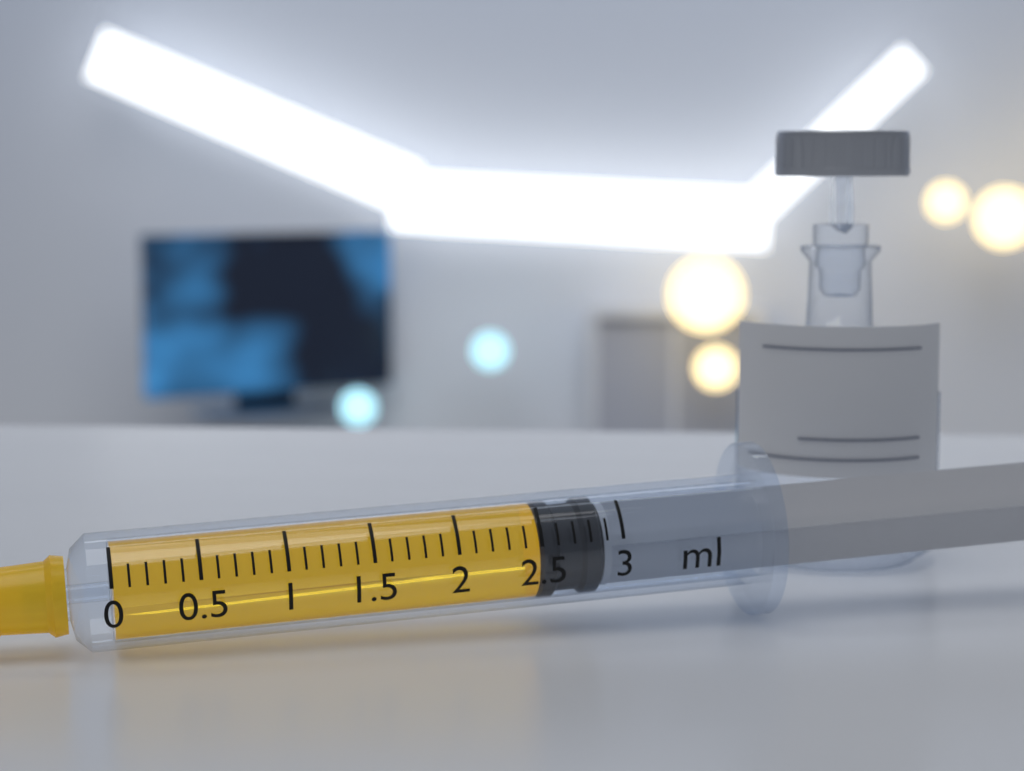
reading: 2.5 ml
